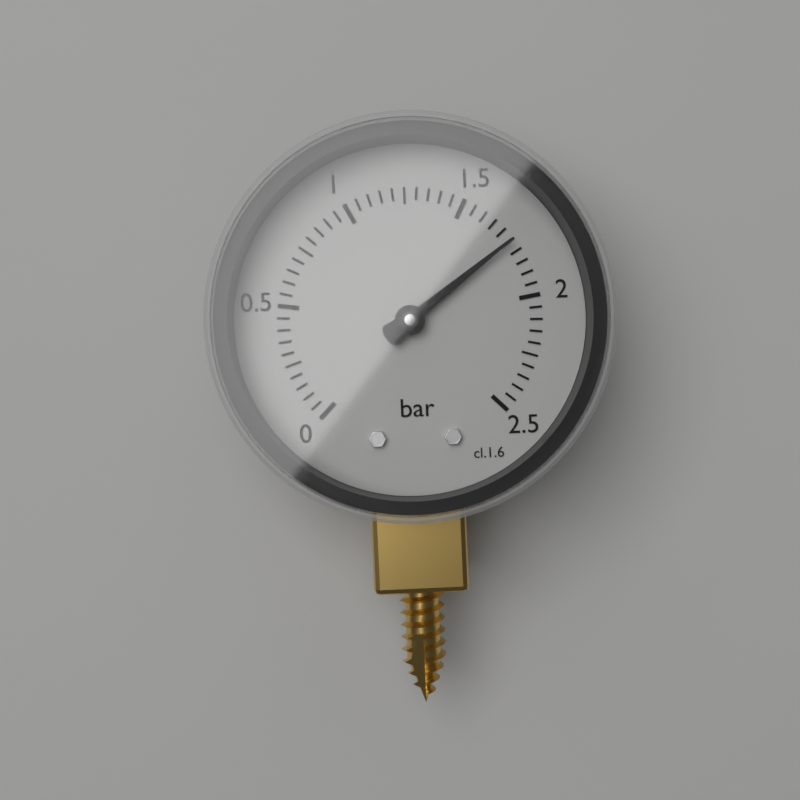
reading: 1.75 bar
